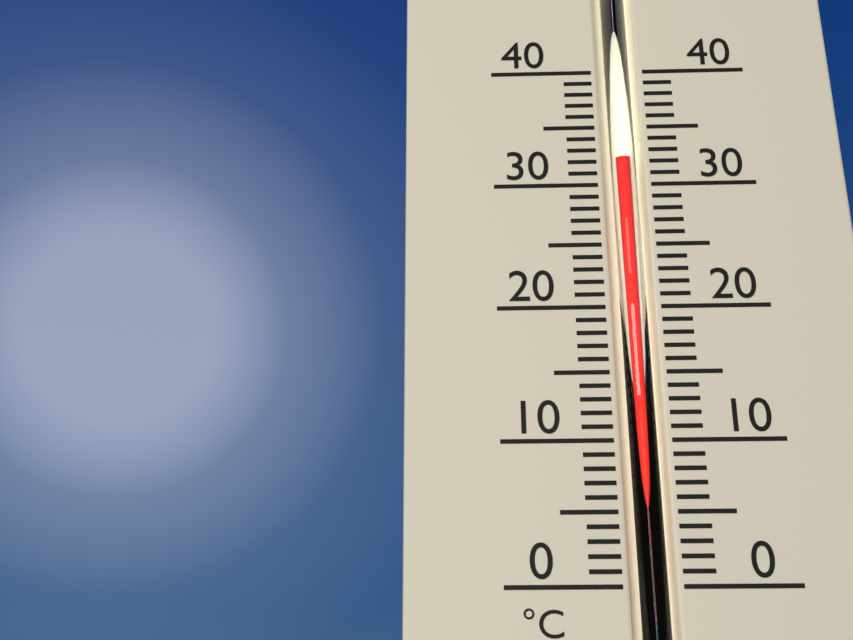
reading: 32 °C
